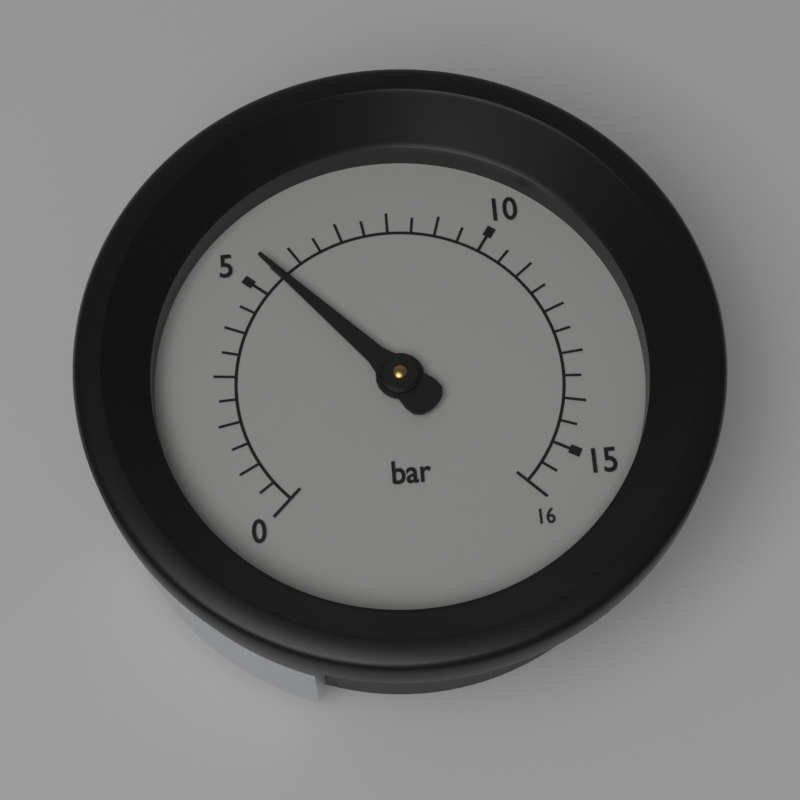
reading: 5.5 bar
